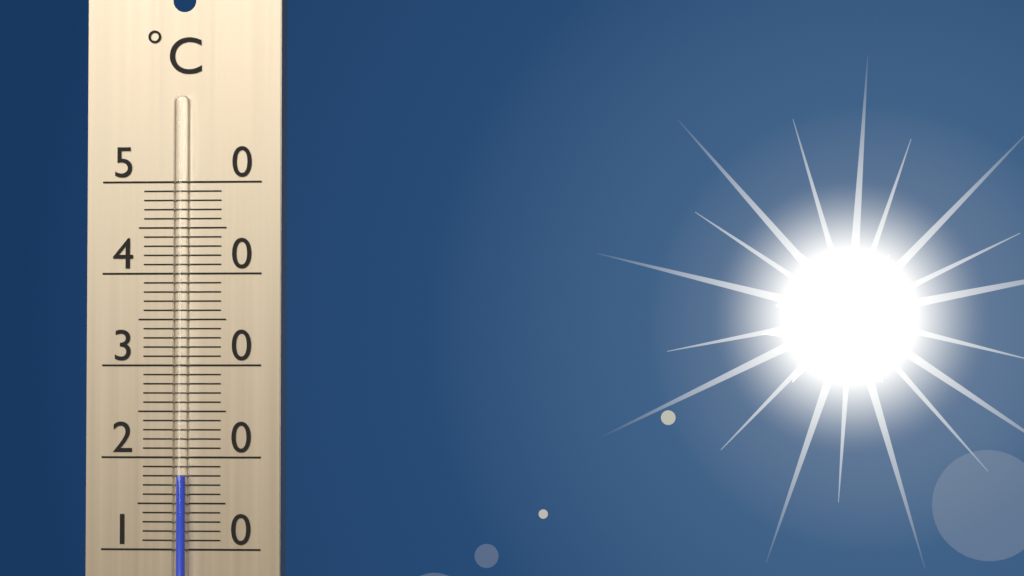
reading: 18 °C
